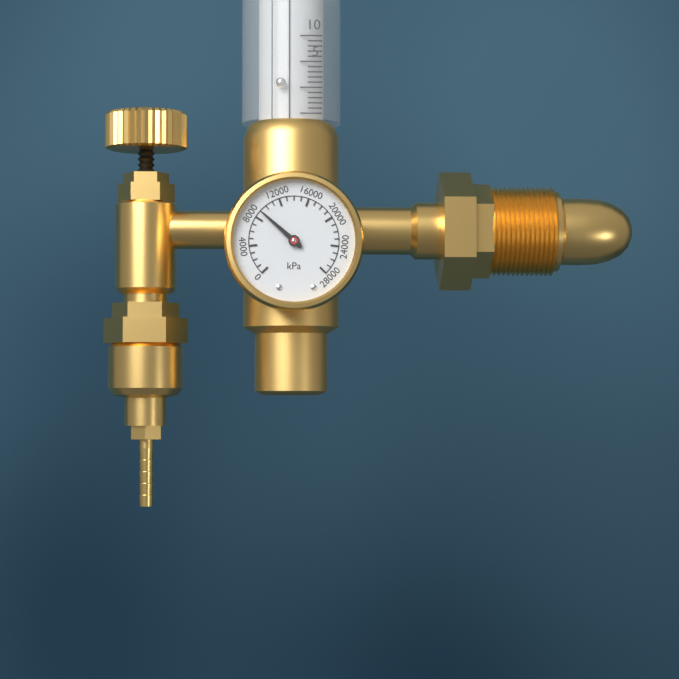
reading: 9000 kPa
